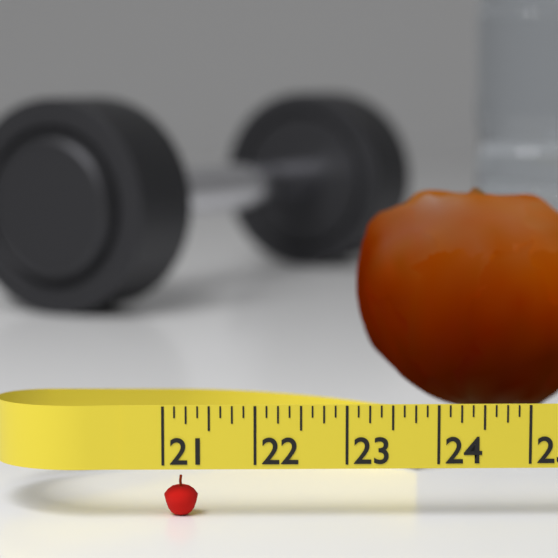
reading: 21.375 (no unit)
